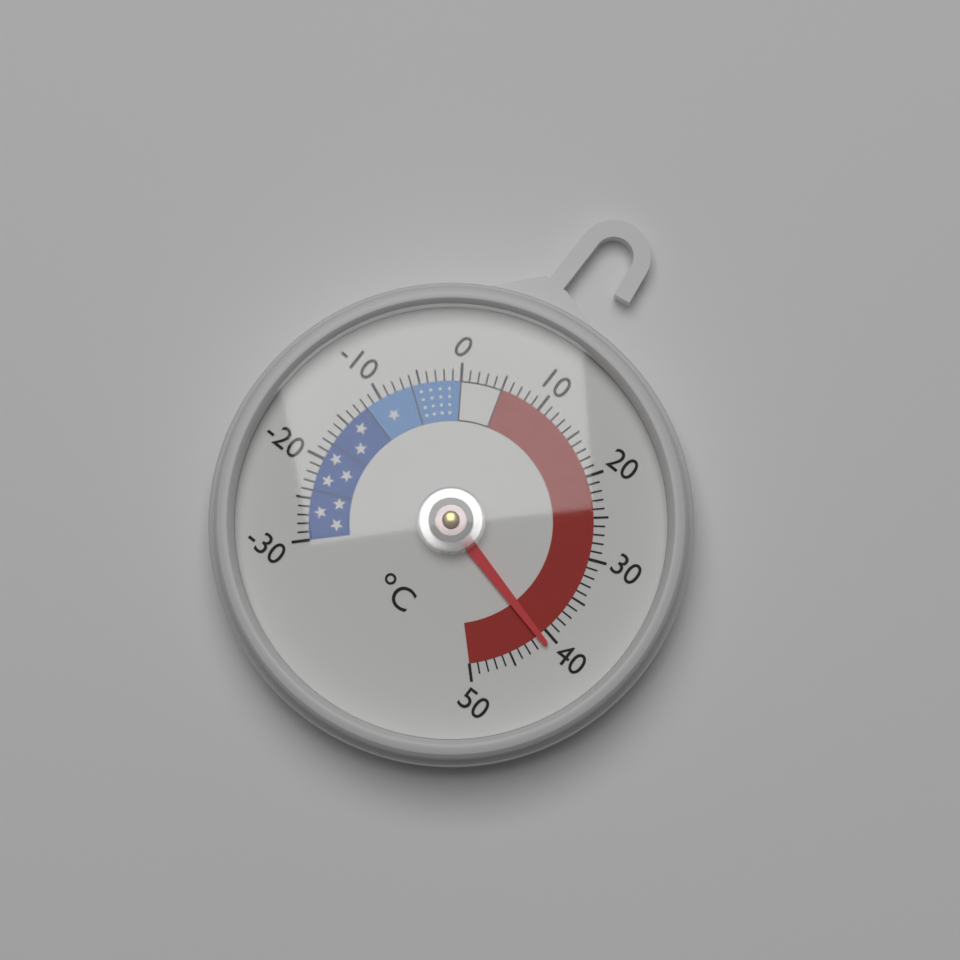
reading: 41 °C
